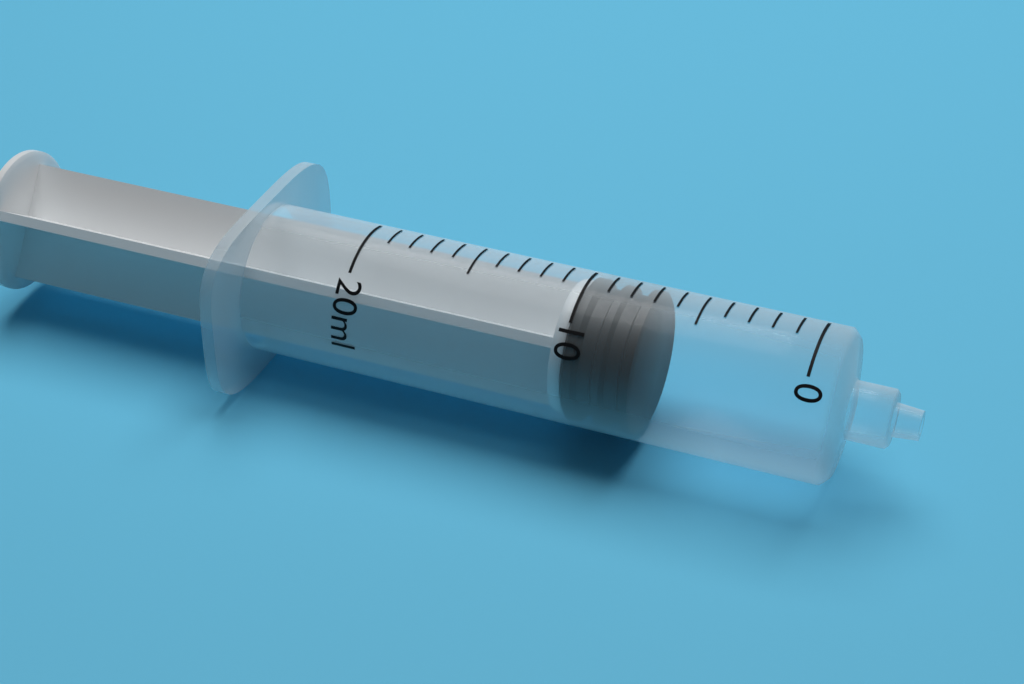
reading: 7 ml
